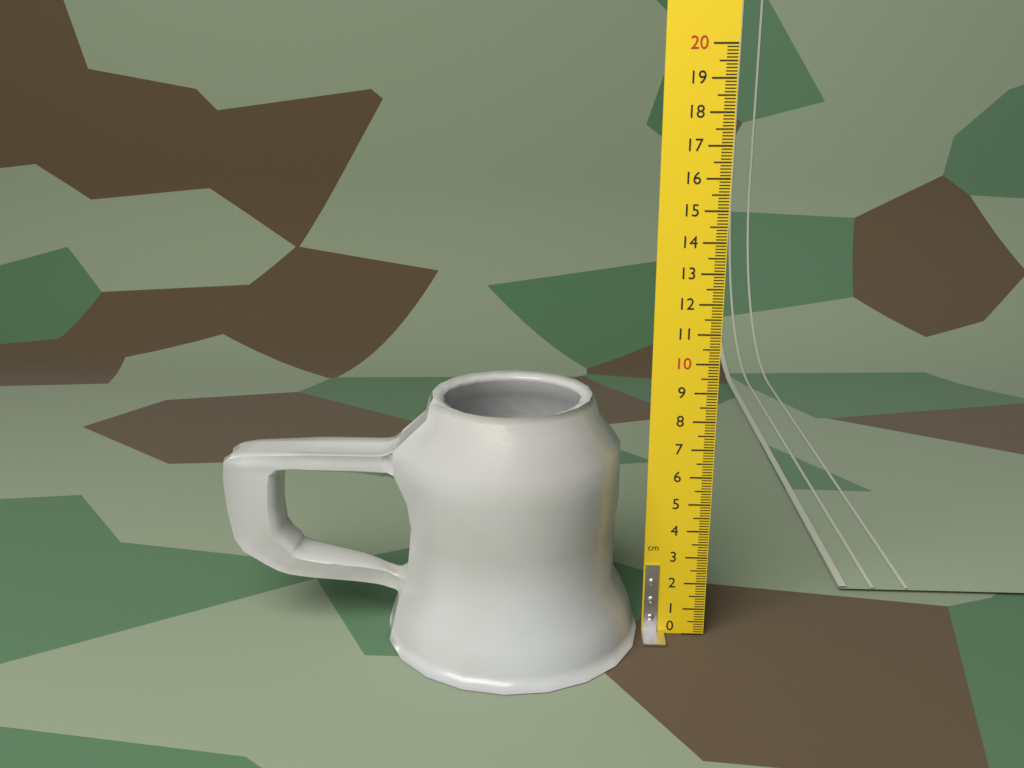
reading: 8.8 cm
